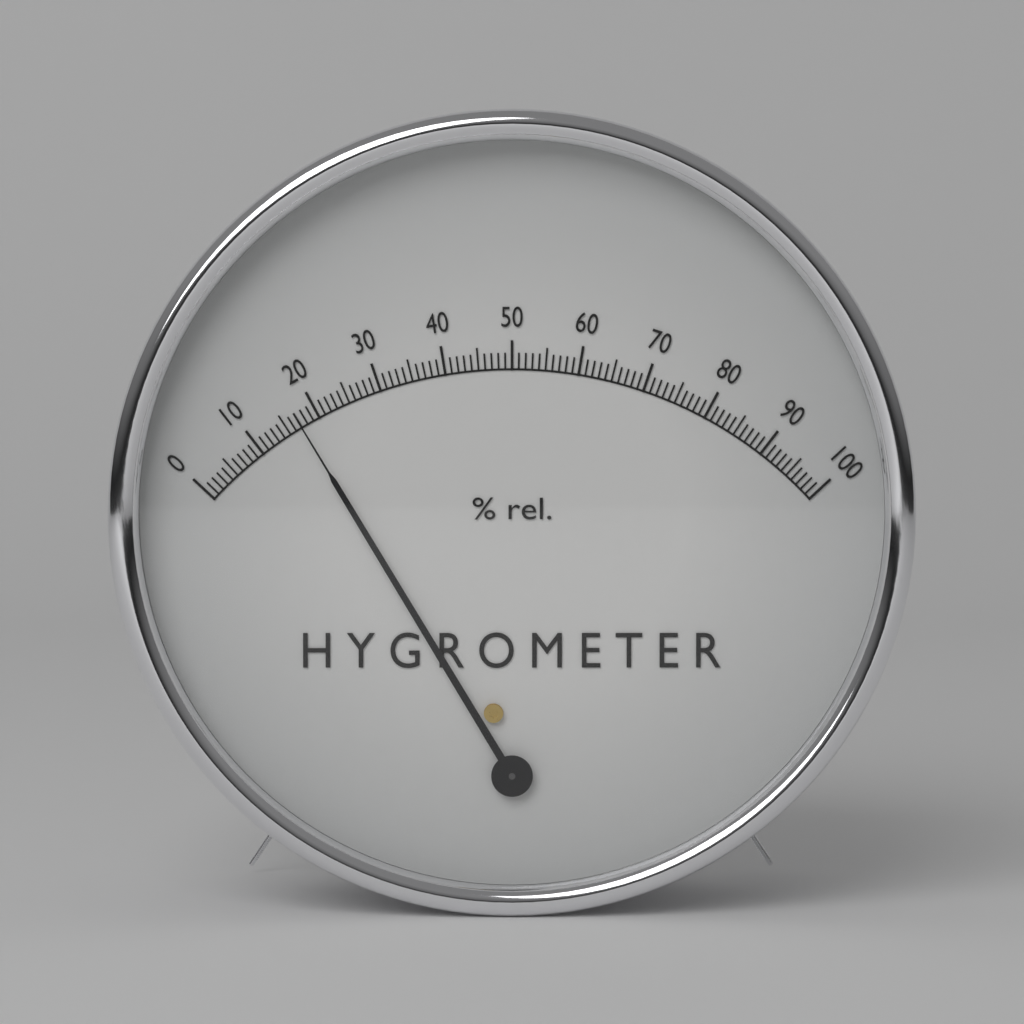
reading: 17 %
